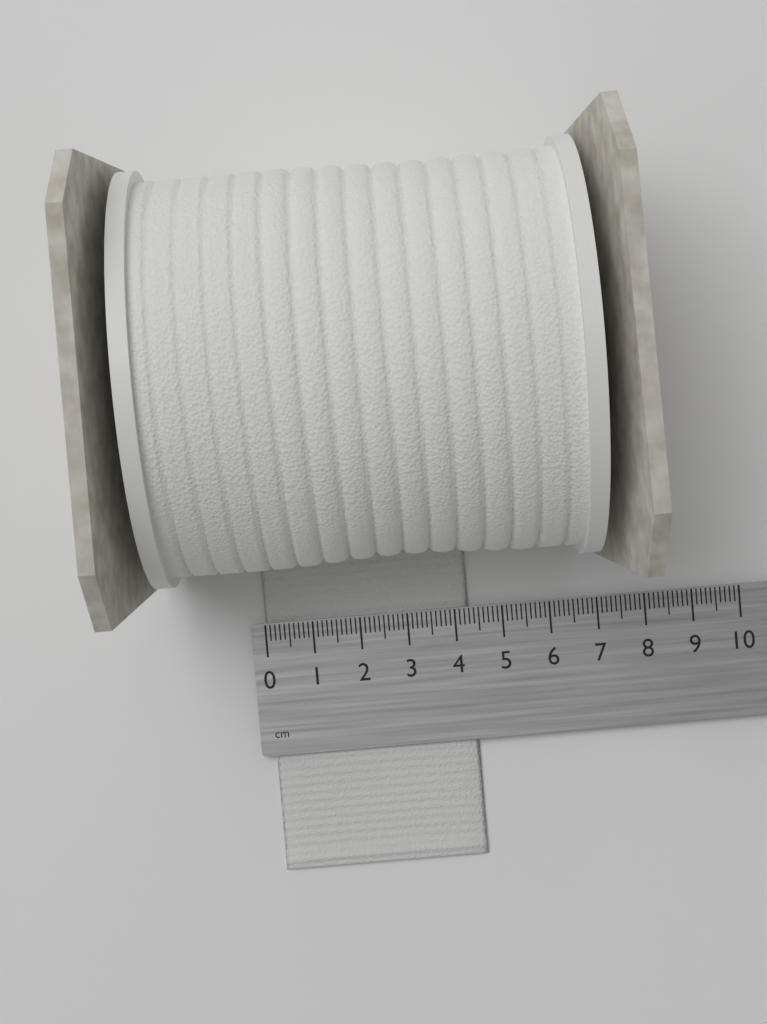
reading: 4.3 cm
